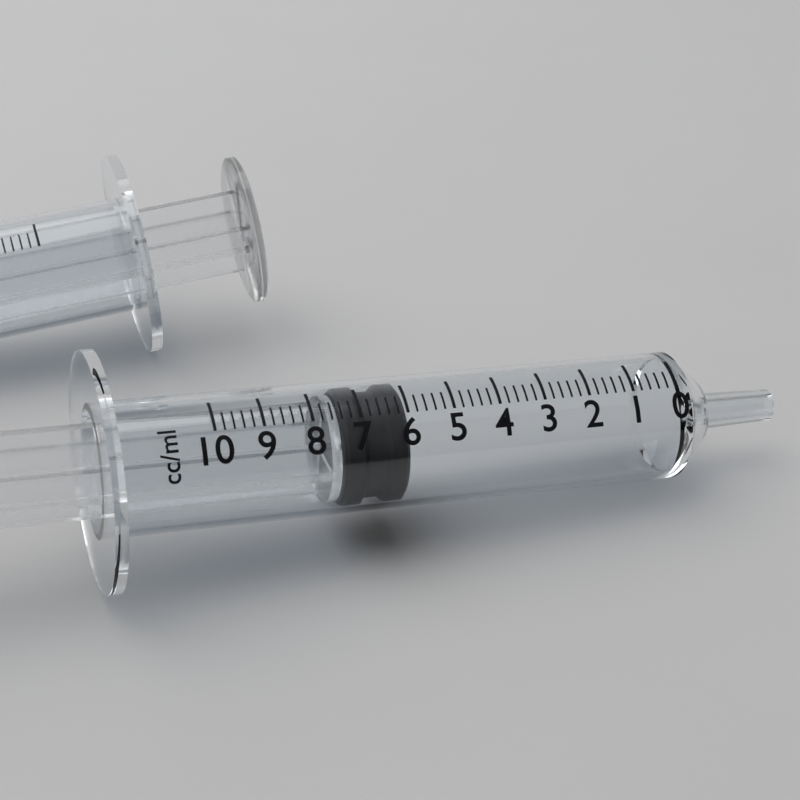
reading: 6.0 ml
